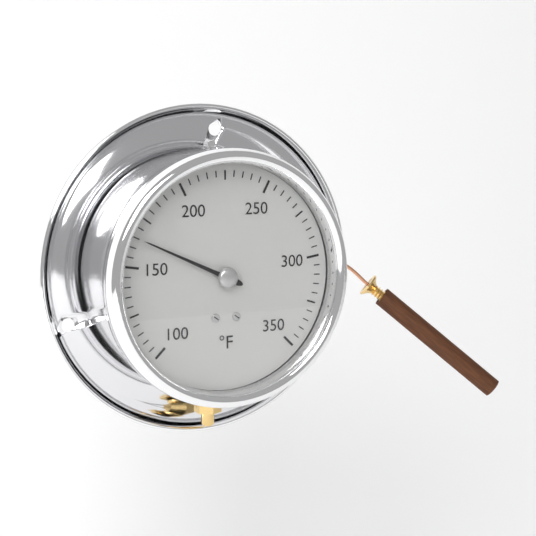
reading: 165 °F
